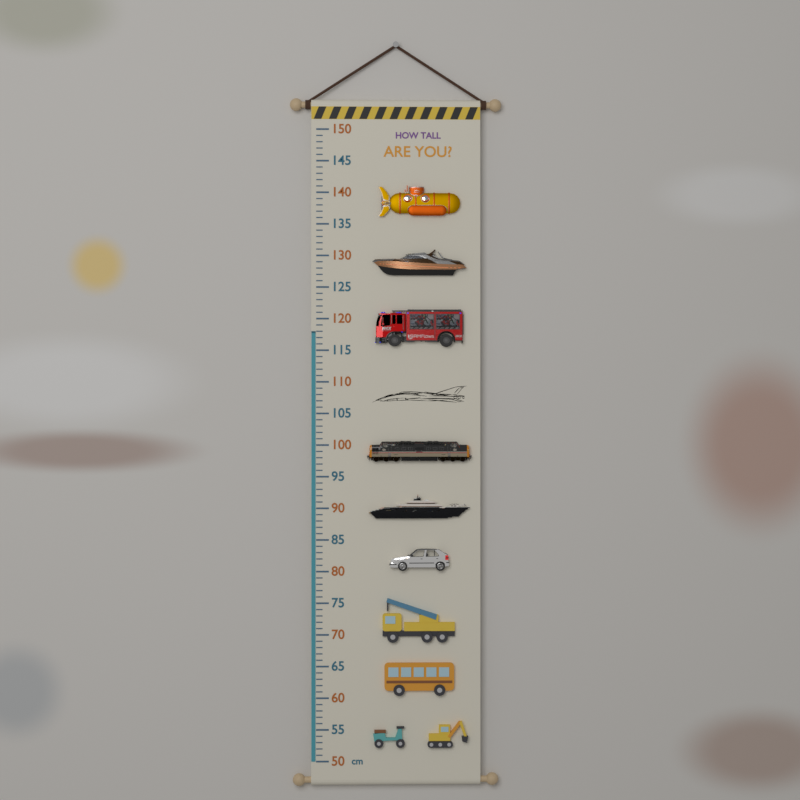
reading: 118 cm
